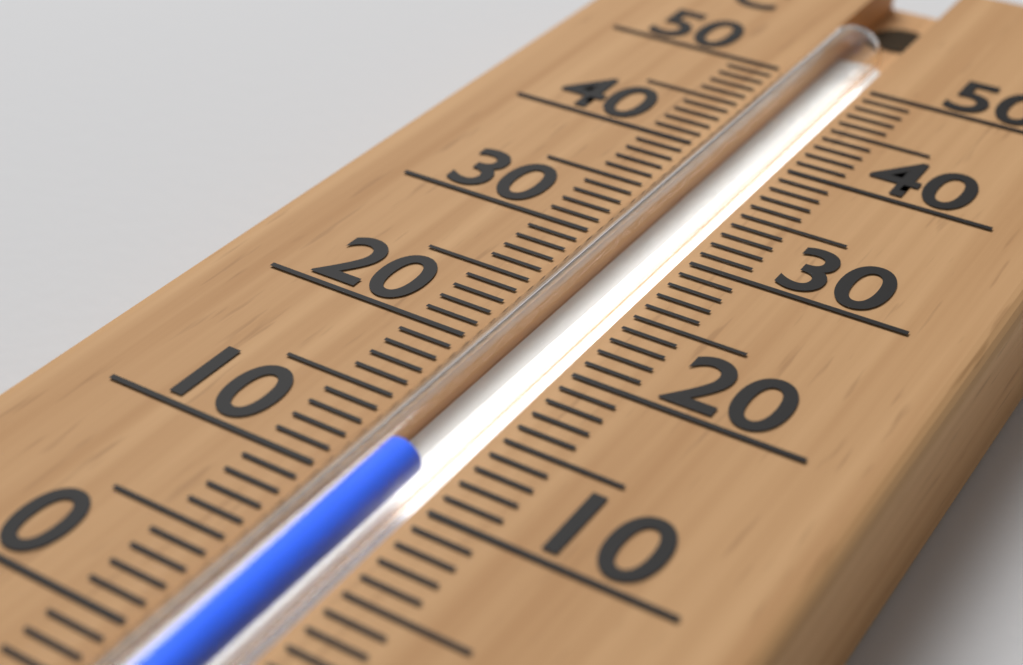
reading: 12 °C
